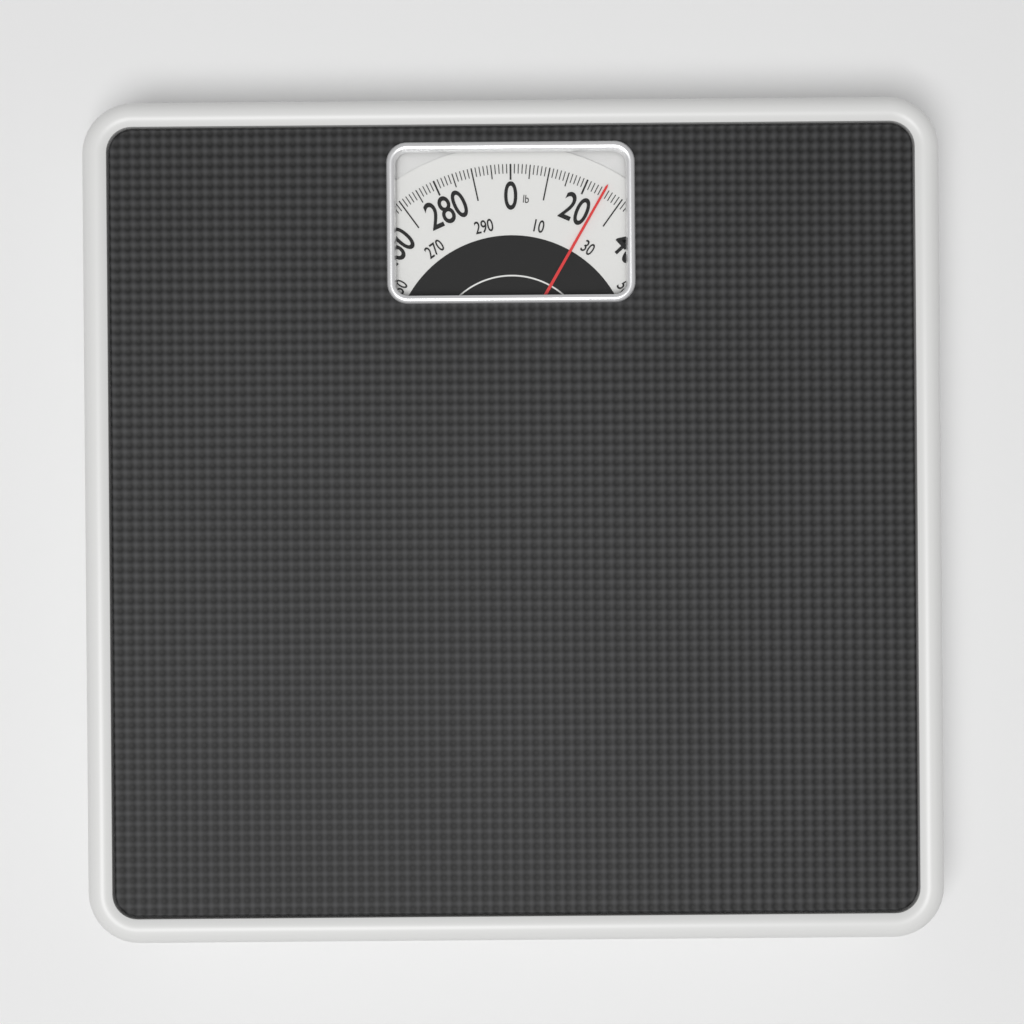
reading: 25 lb
